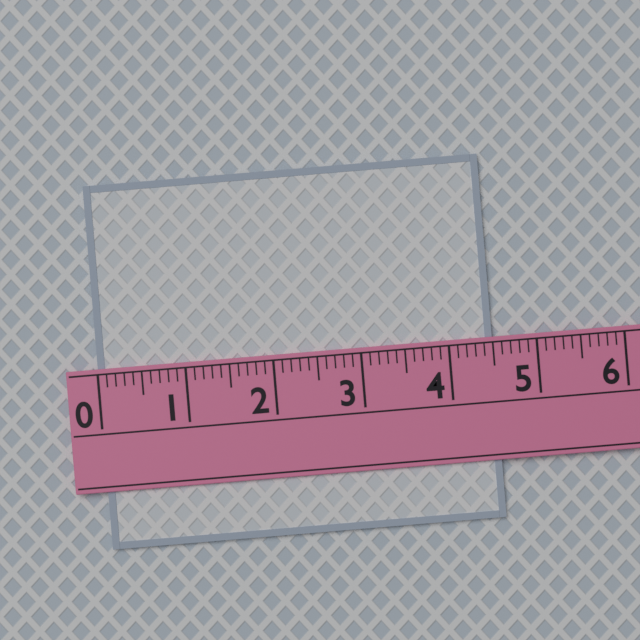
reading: 4.5 (no unit)
